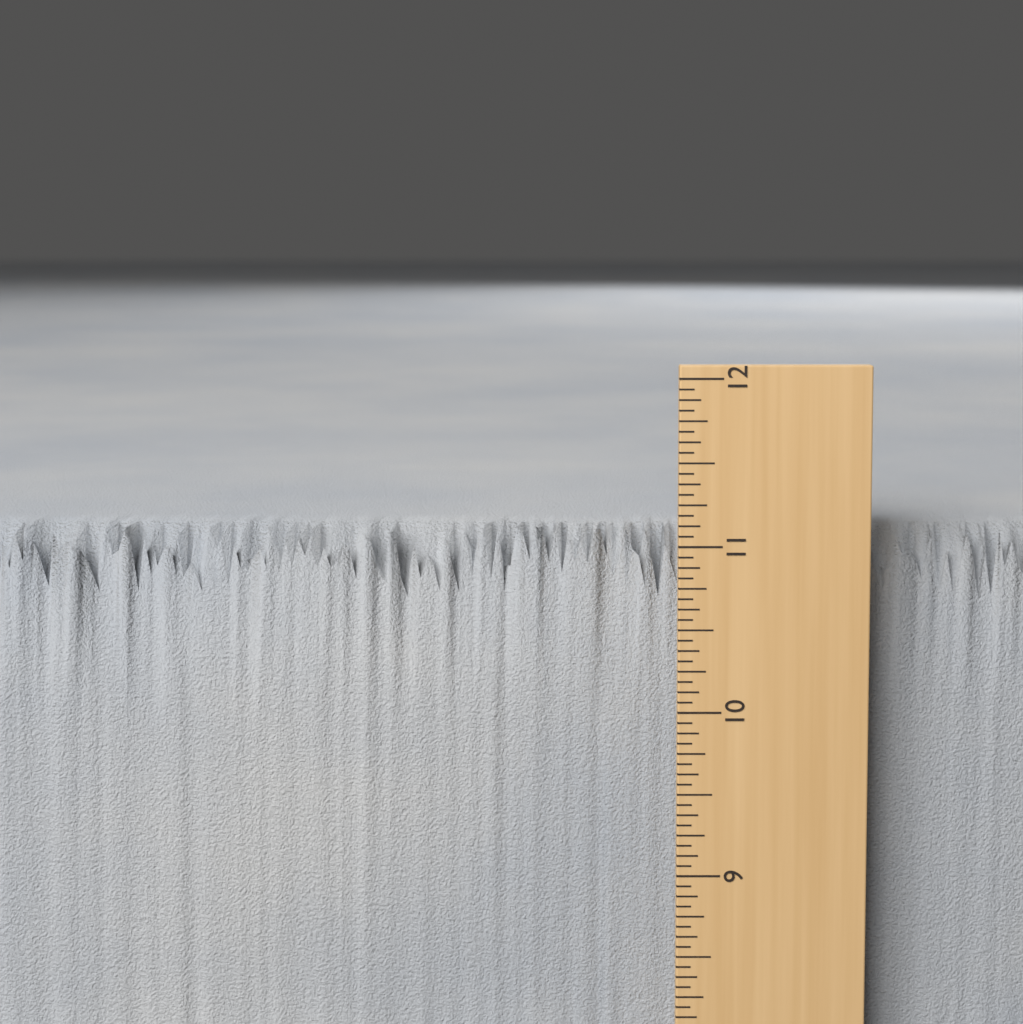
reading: 11.0625 in
